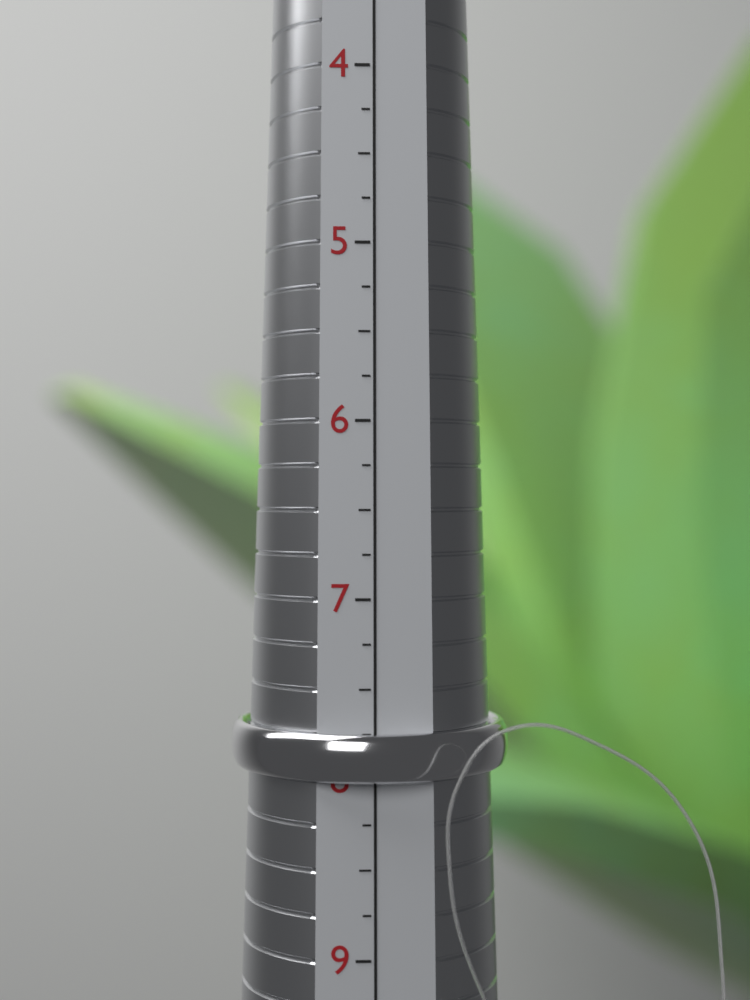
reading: 8.00 (no unit)
